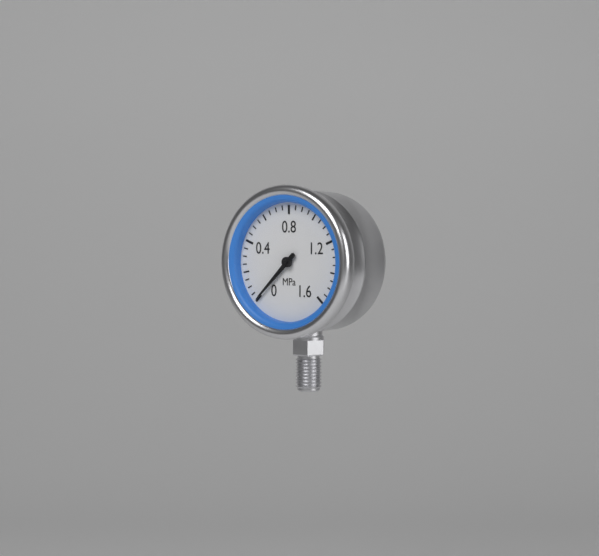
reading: 0.00 MPa
